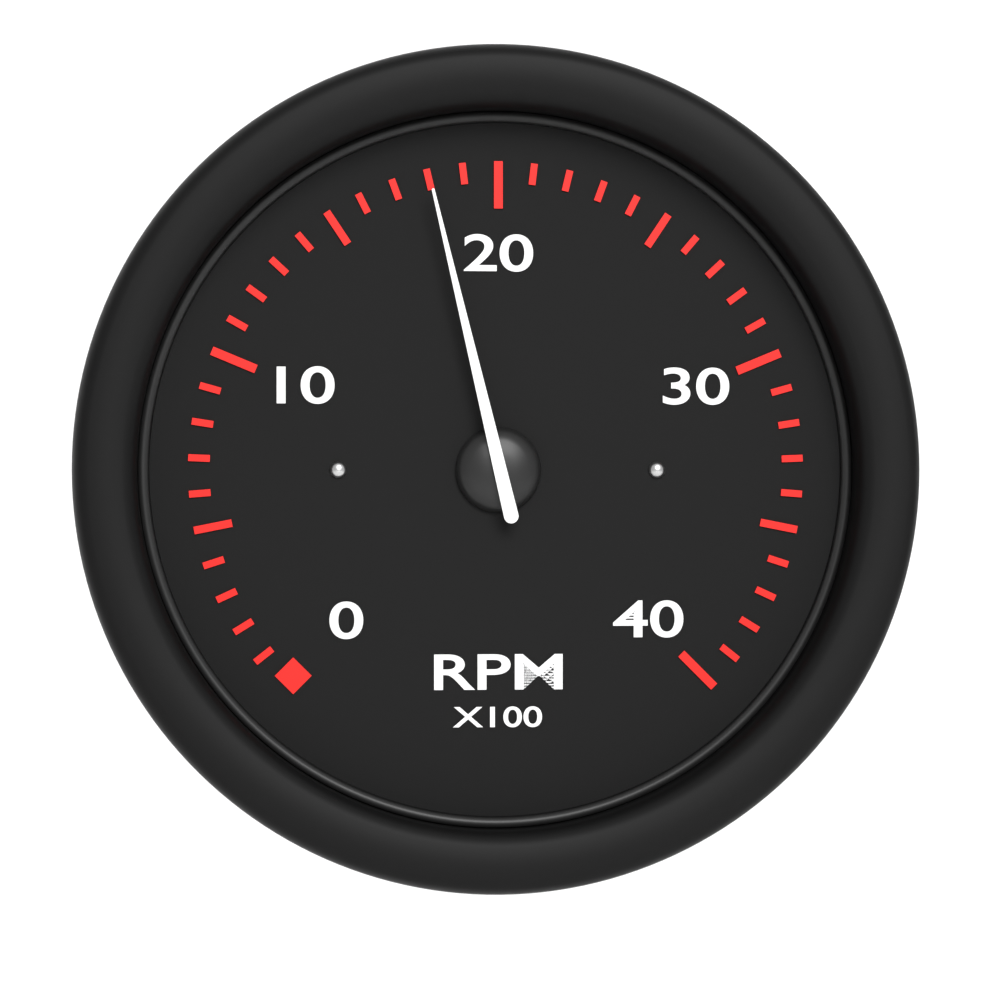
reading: 18 RPM x100
